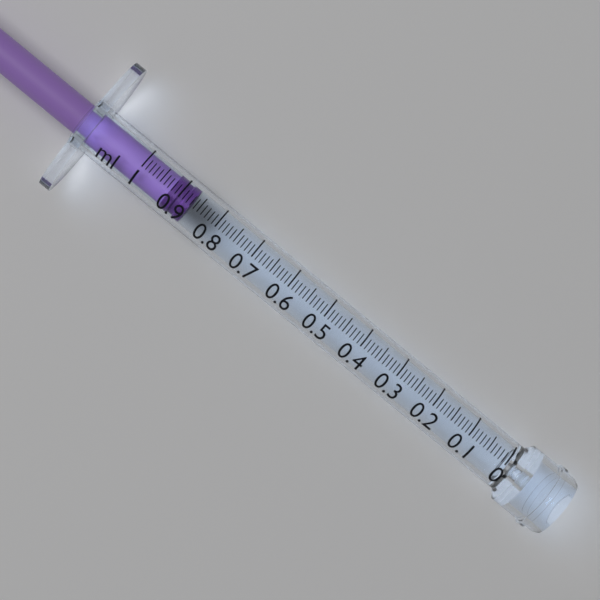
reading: 0.87 ml
